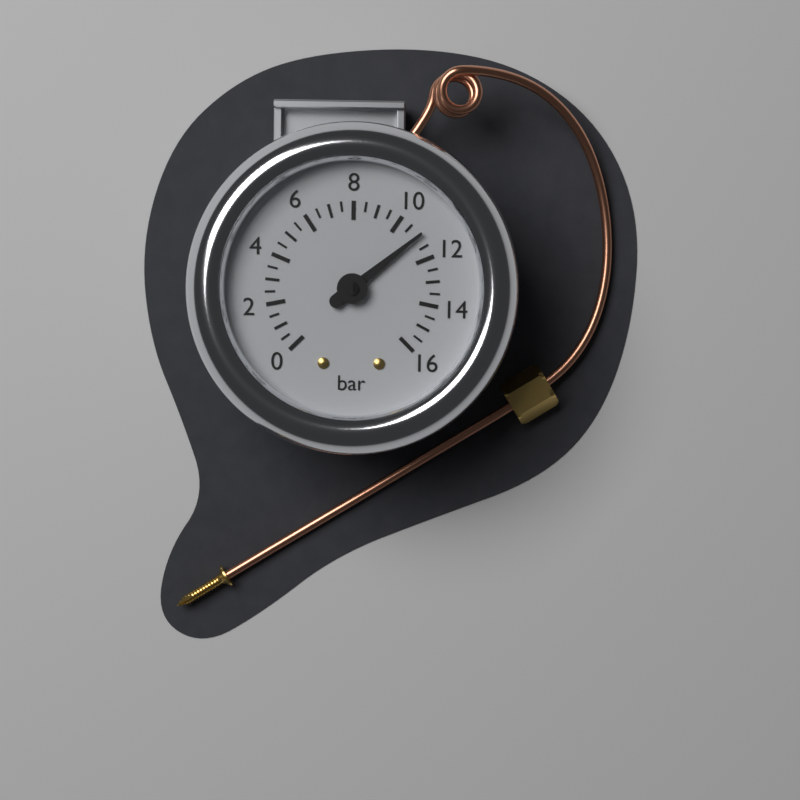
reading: 11.0 bar
